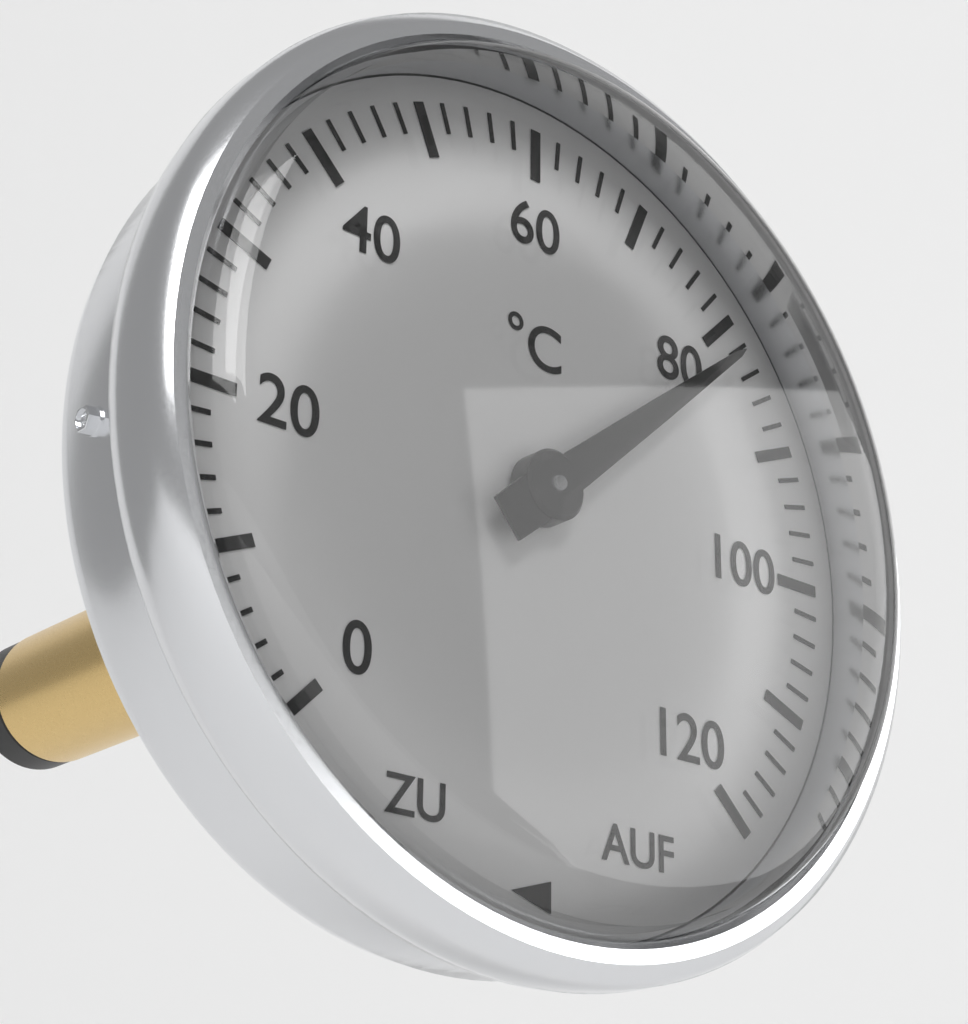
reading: 82 °C
